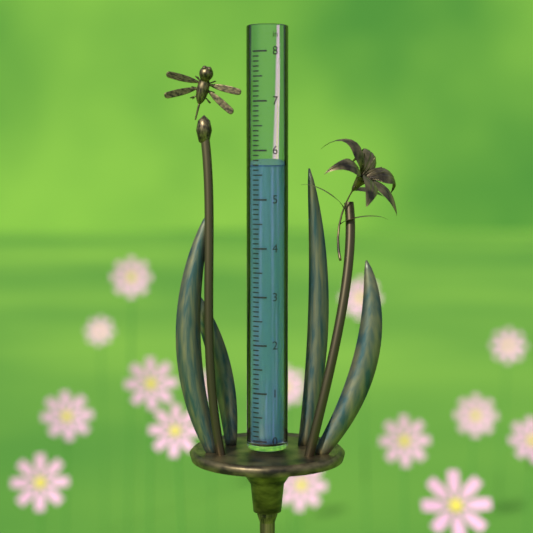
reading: 5.7 in
